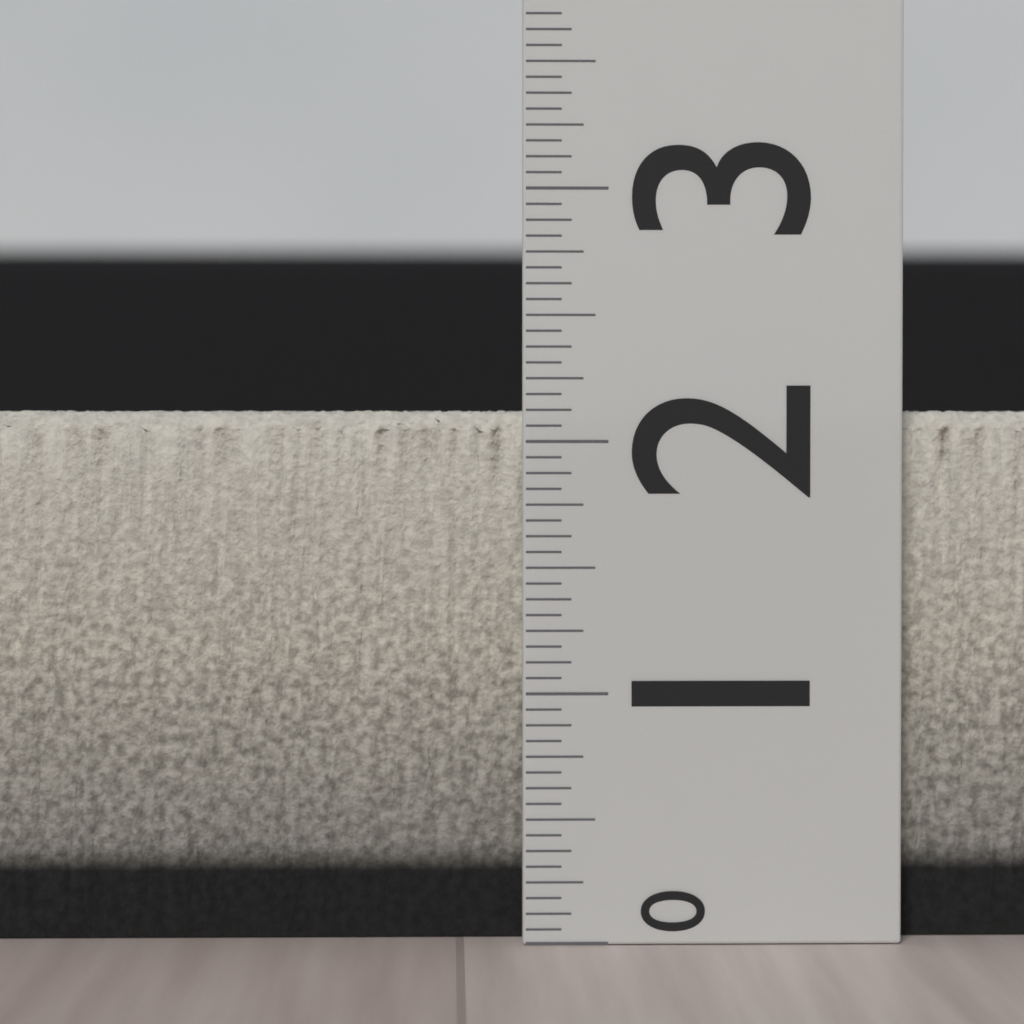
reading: 2.1250 (no unit)
